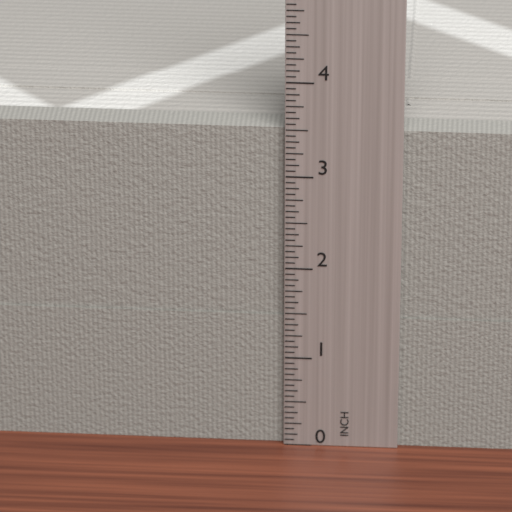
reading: 3.5000 in
